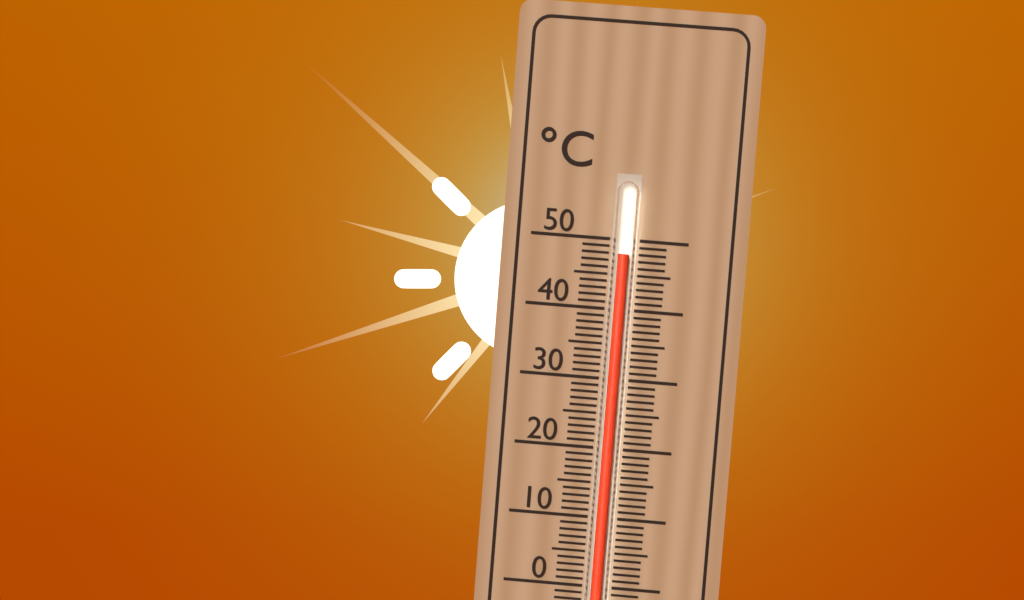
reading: 48 °C
